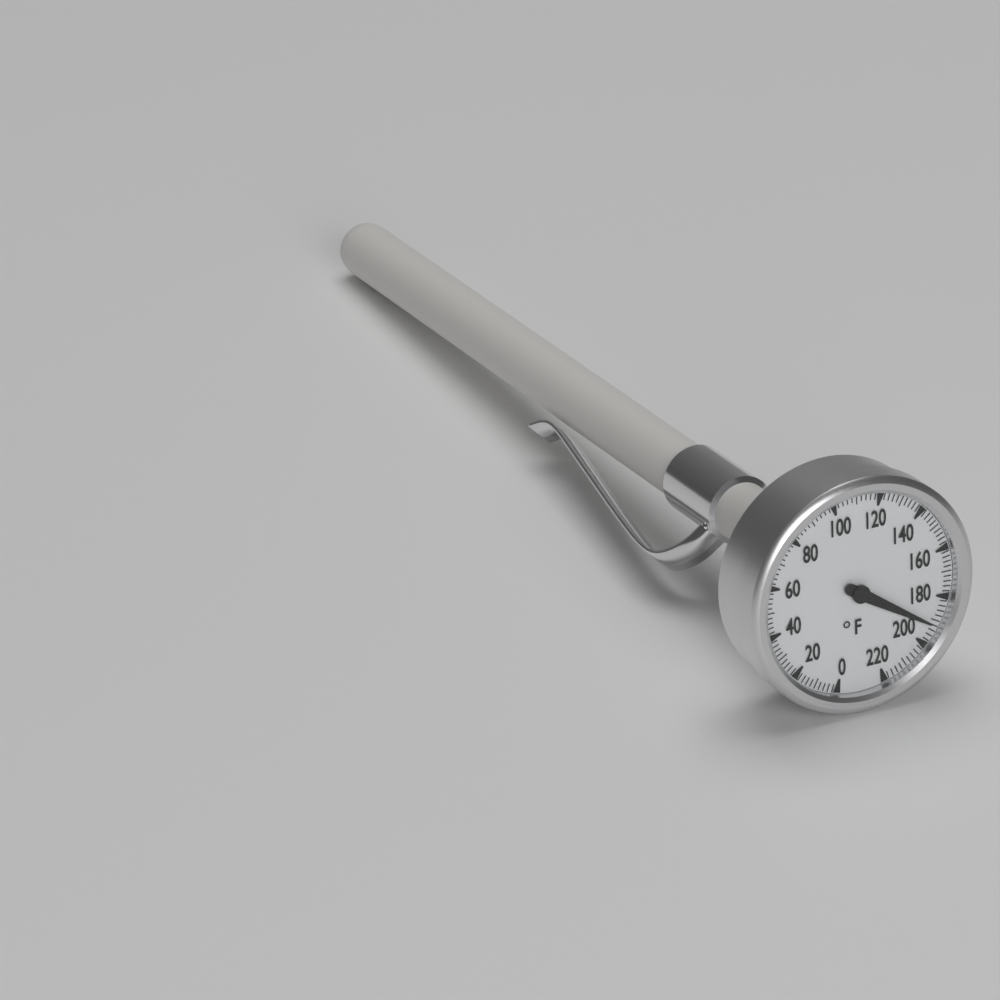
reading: 192 °F
